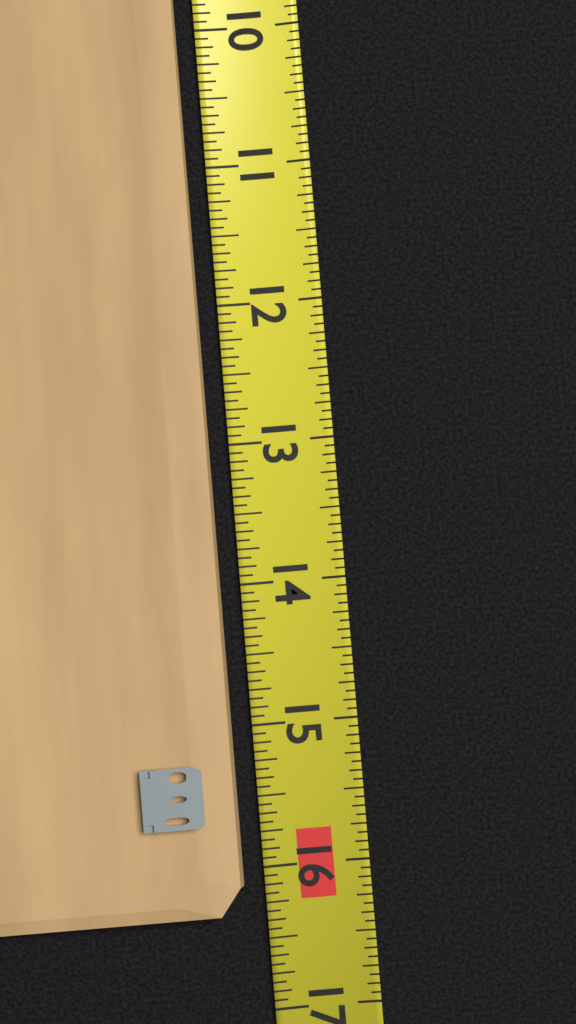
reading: 16.3125 (no unit)
